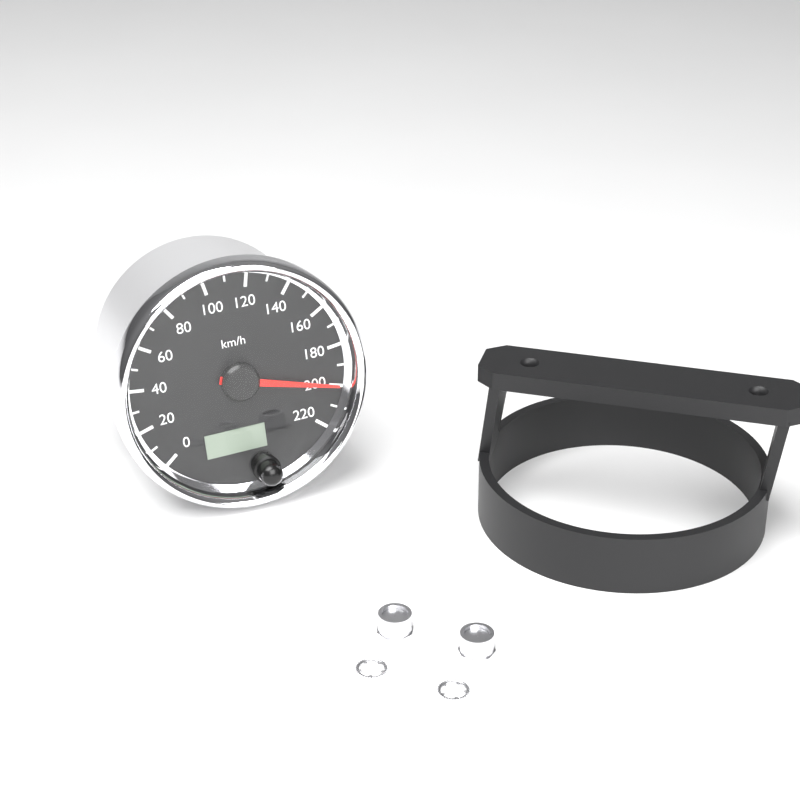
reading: 200 km/h
